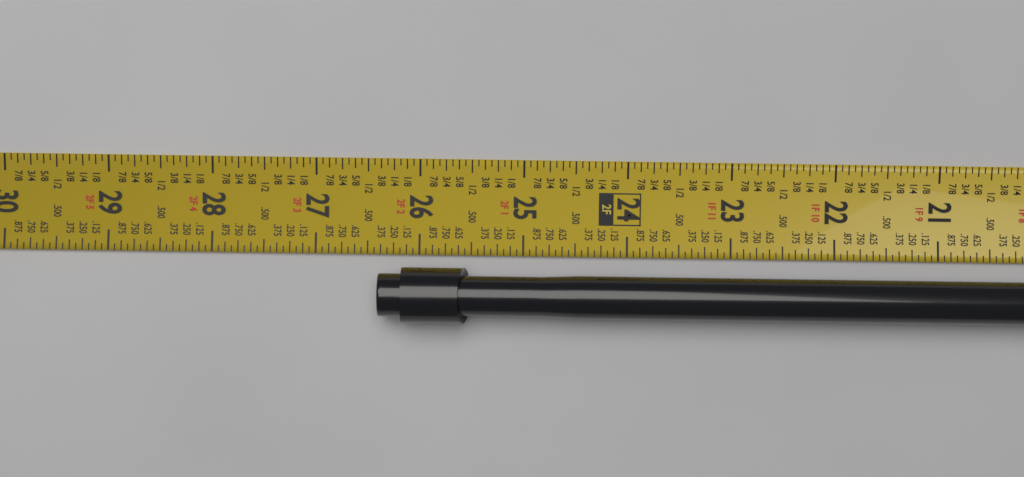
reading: 26.3750 in
